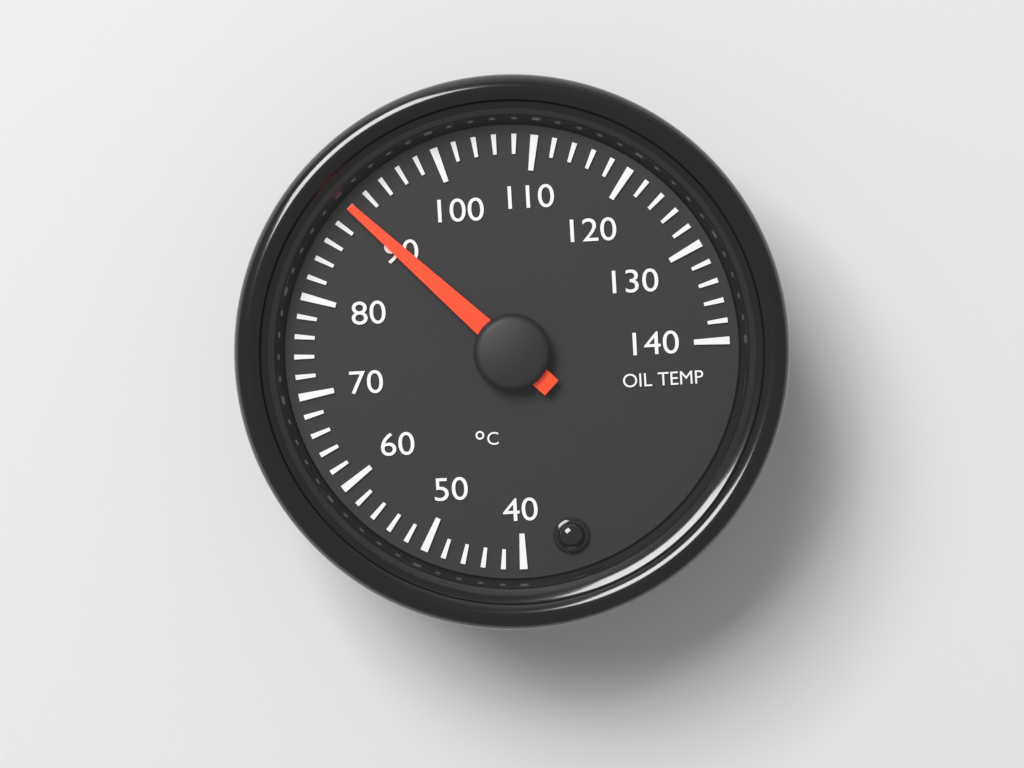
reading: 90 °C
